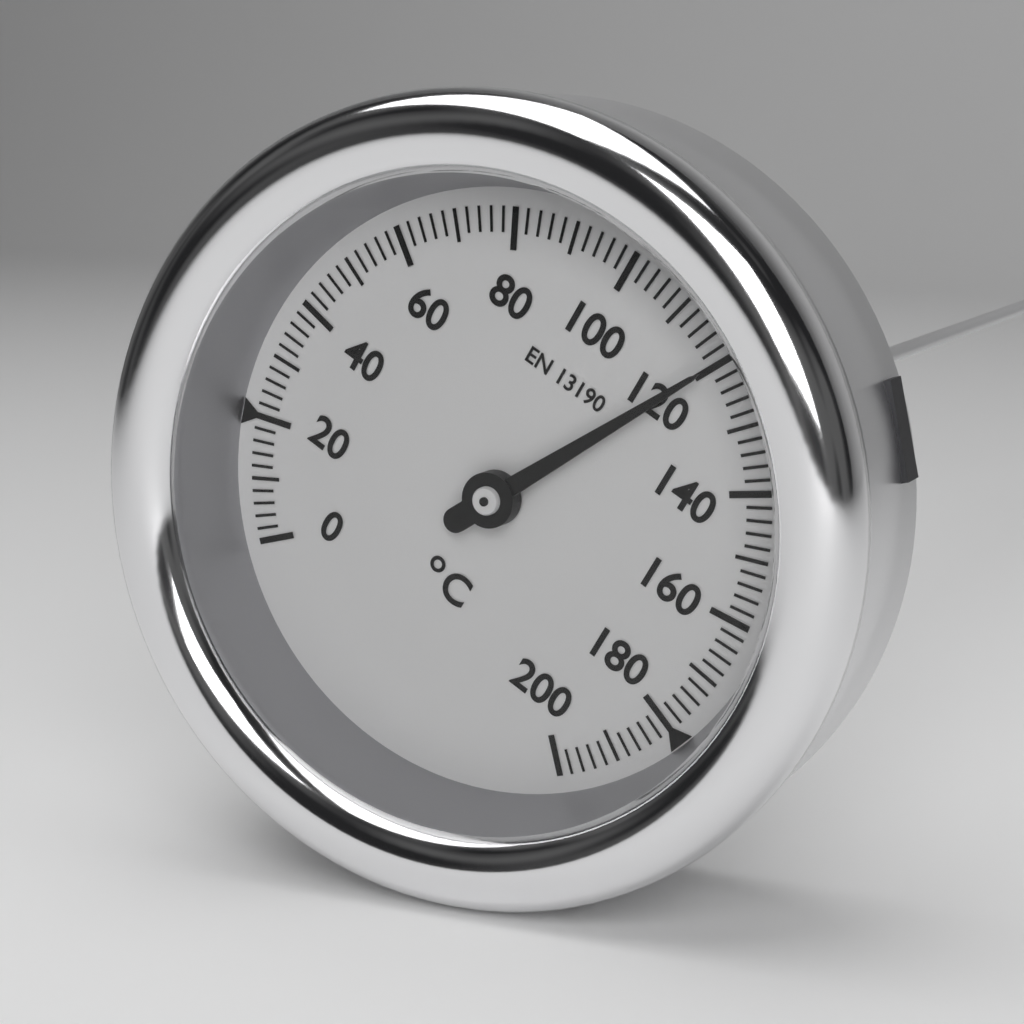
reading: 120 °C
